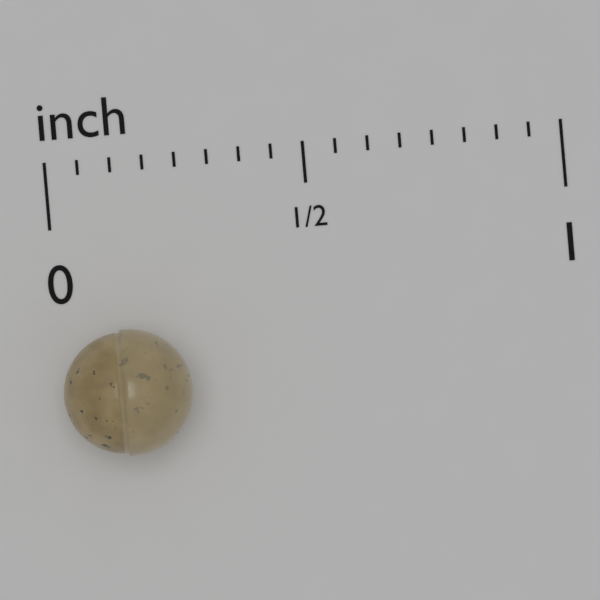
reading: 0.2500 inch
